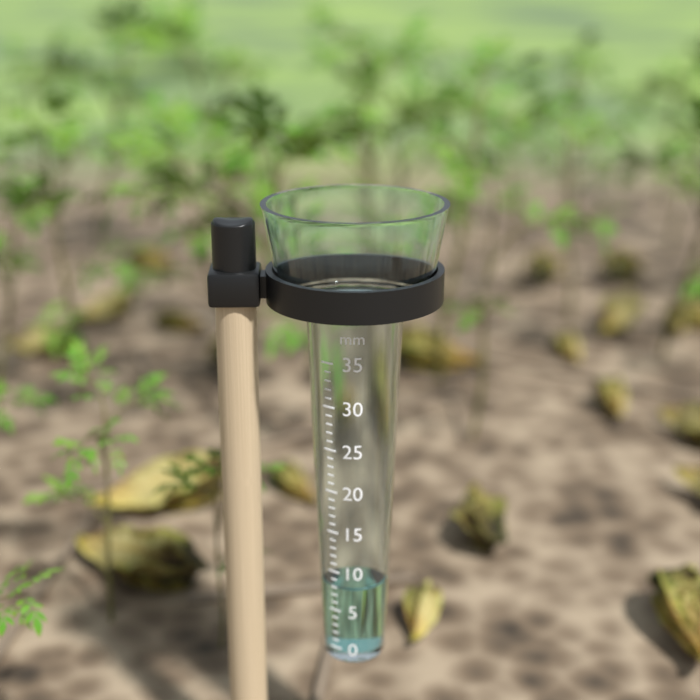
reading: 8 mm
